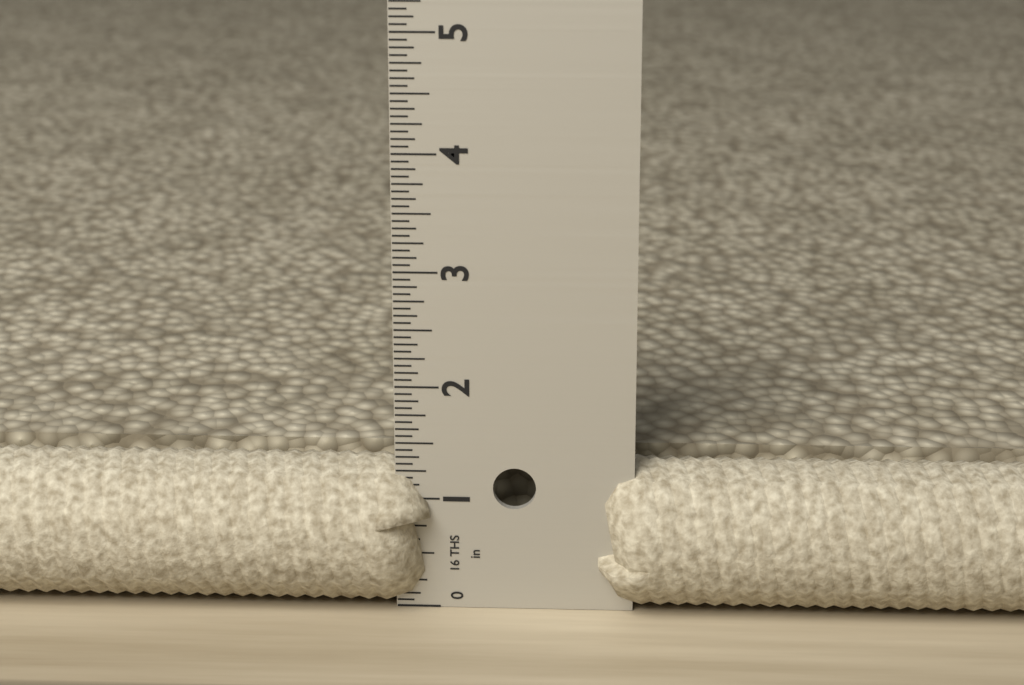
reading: 1.3125 in
